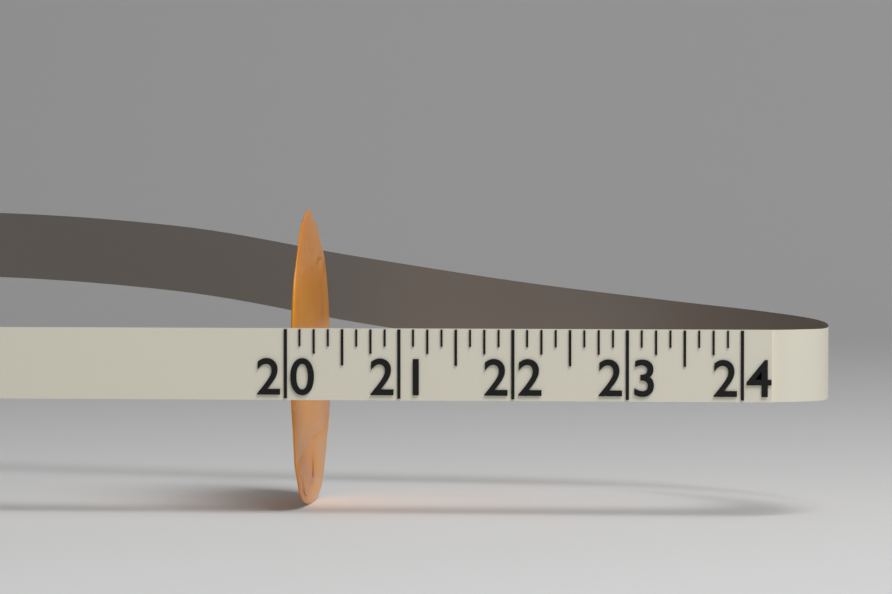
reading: 20.125 (no unit)
